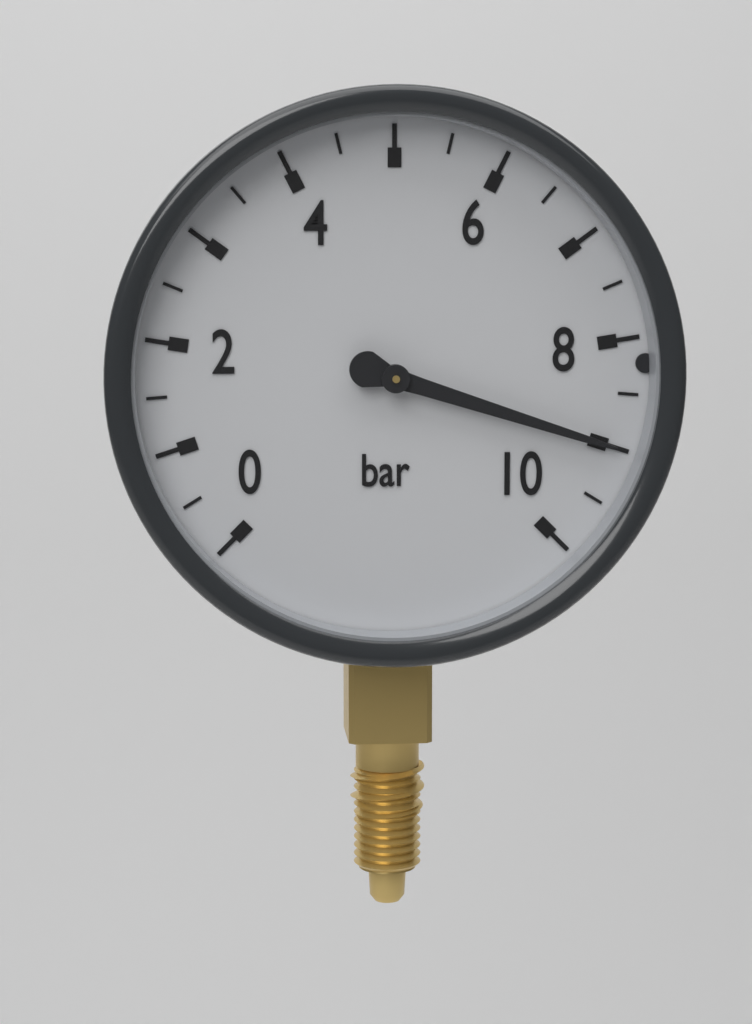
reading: 9.0 bar
